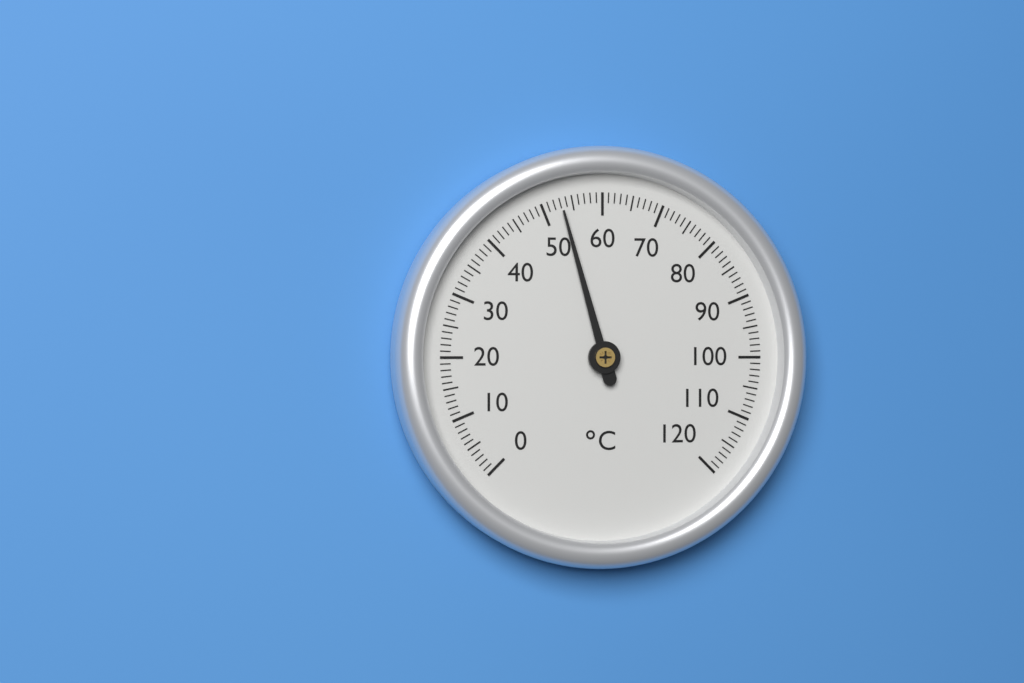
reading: 53 °C
